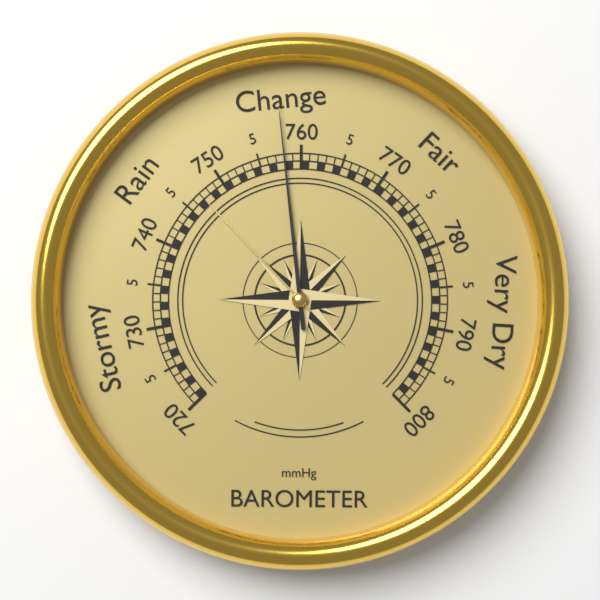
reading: 758 mmHg
